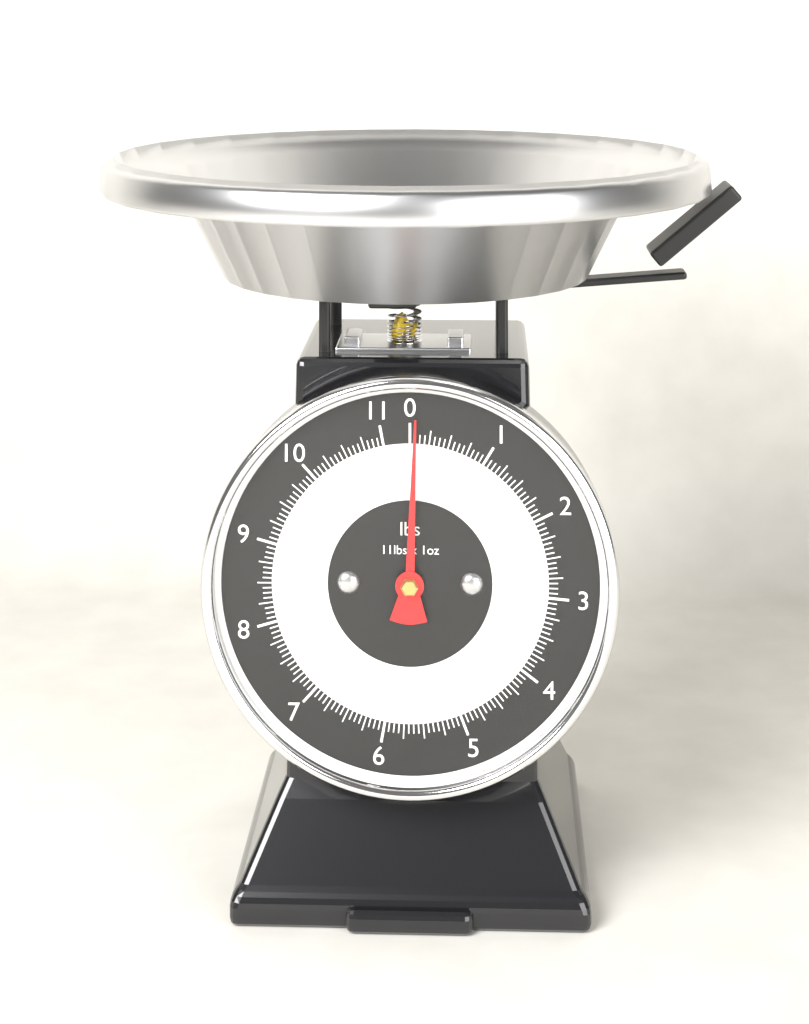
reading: 0.0625 lbs
